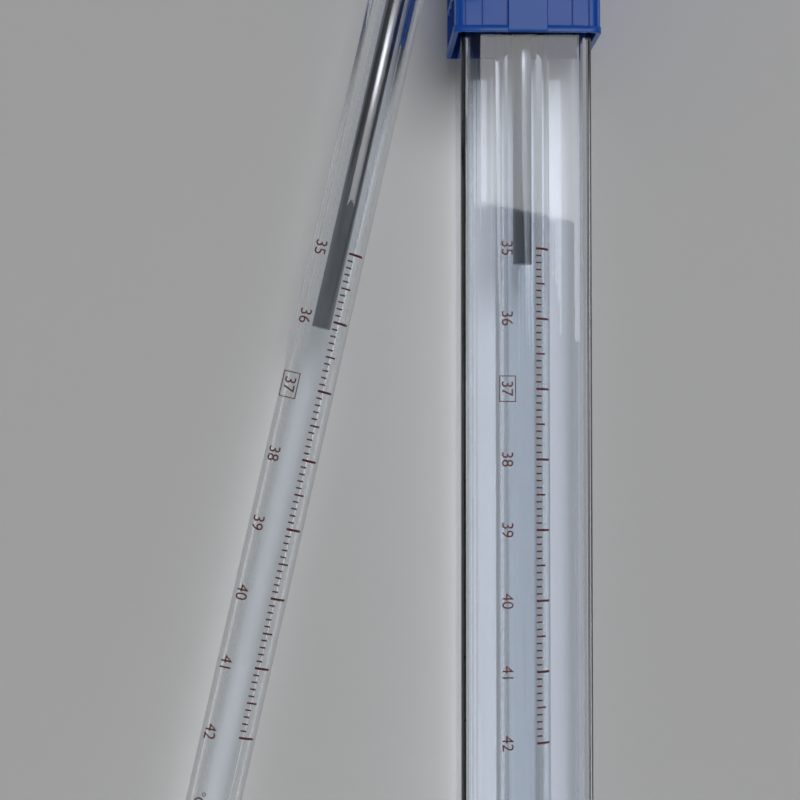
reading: 36.1 °C
